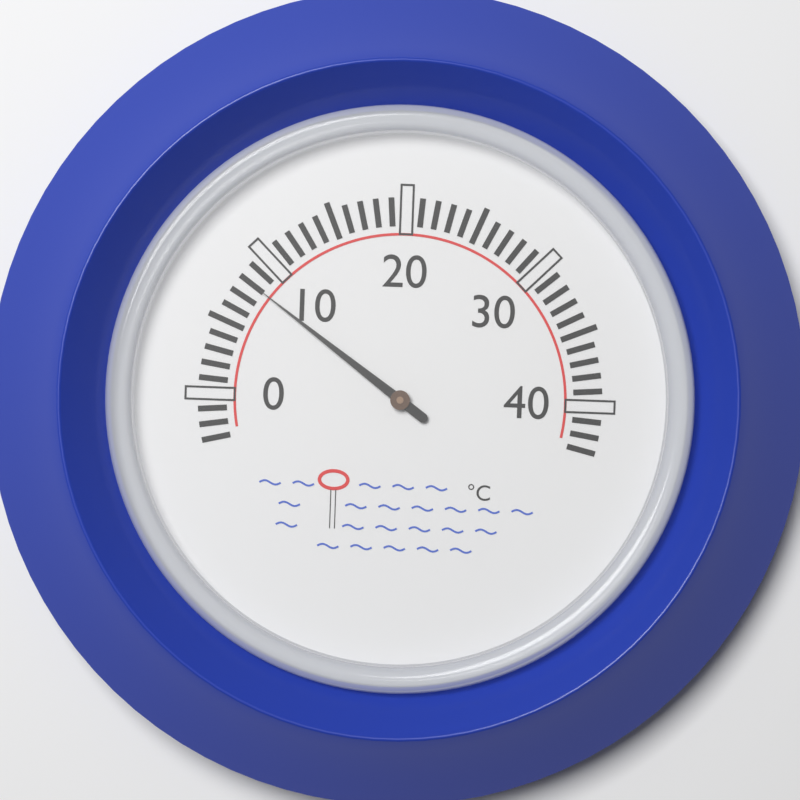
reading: 8 °C
